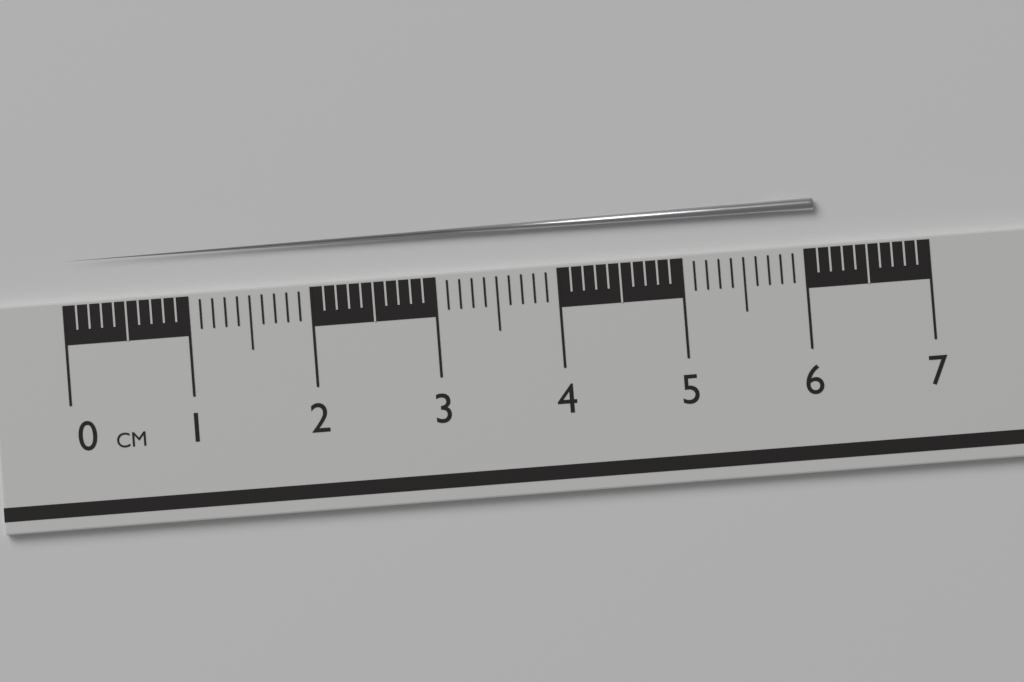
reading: 6.1 cm
